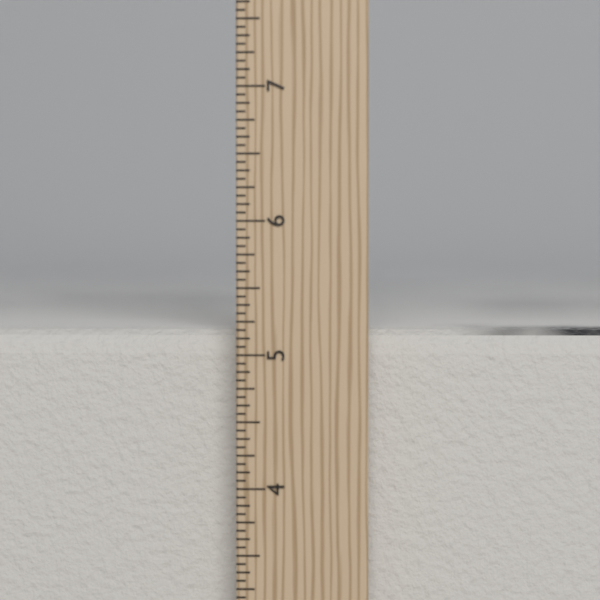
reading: 5.1875 in
